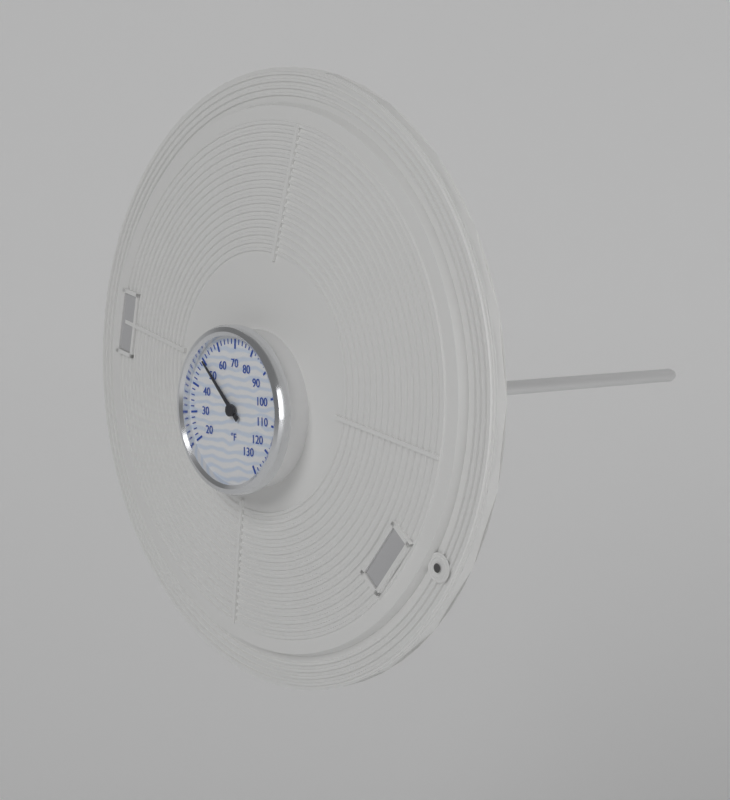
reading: 50 °F
